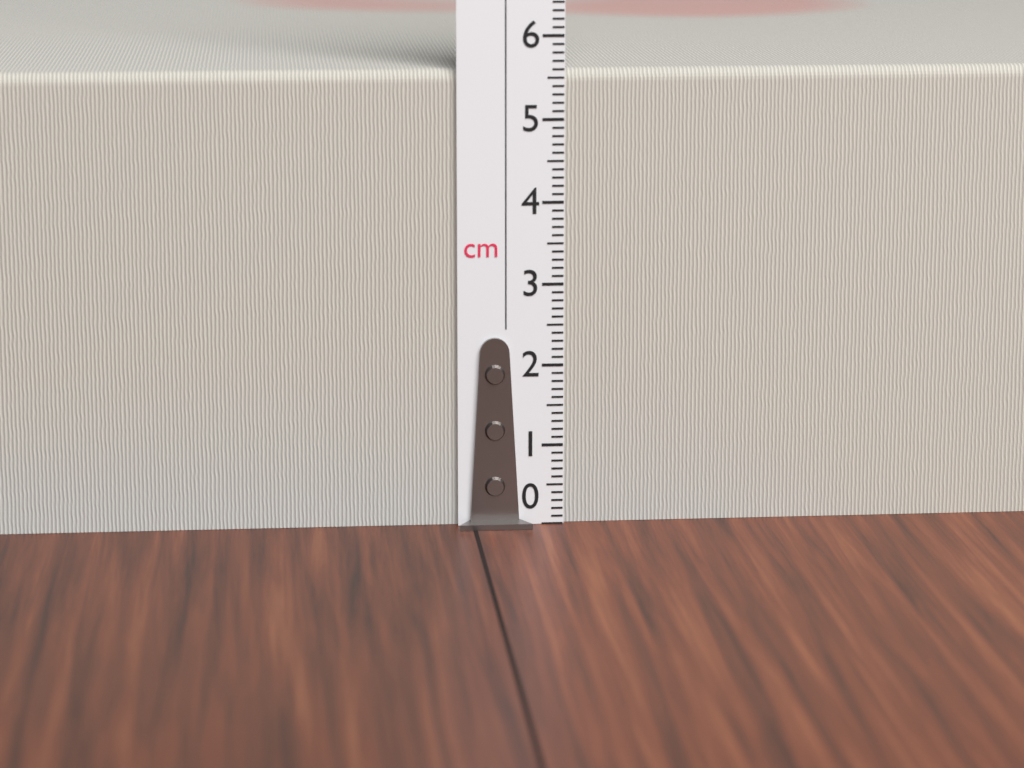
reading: 5.6 cm
